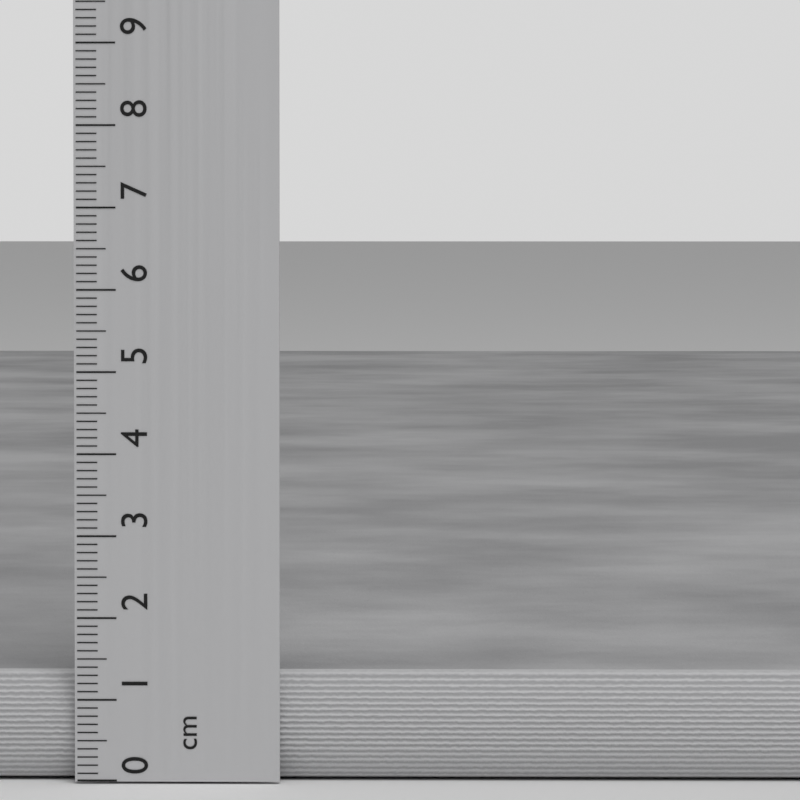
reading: 1.3 cm
